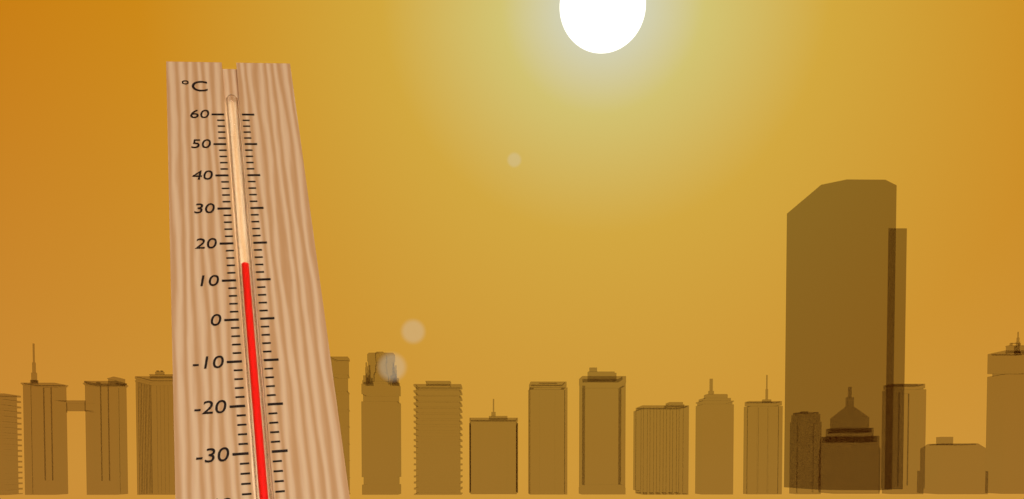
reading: 14 °C
